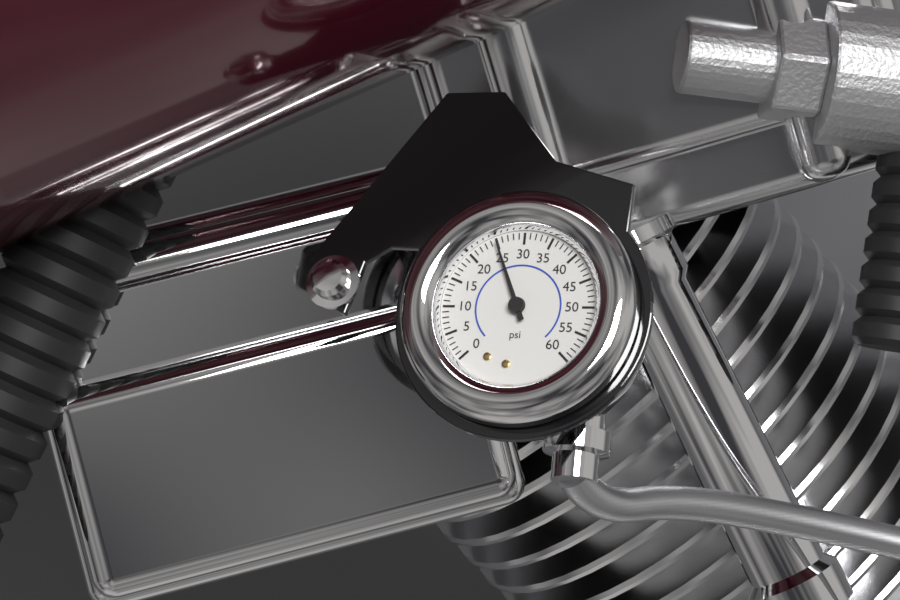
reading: 25 psi
